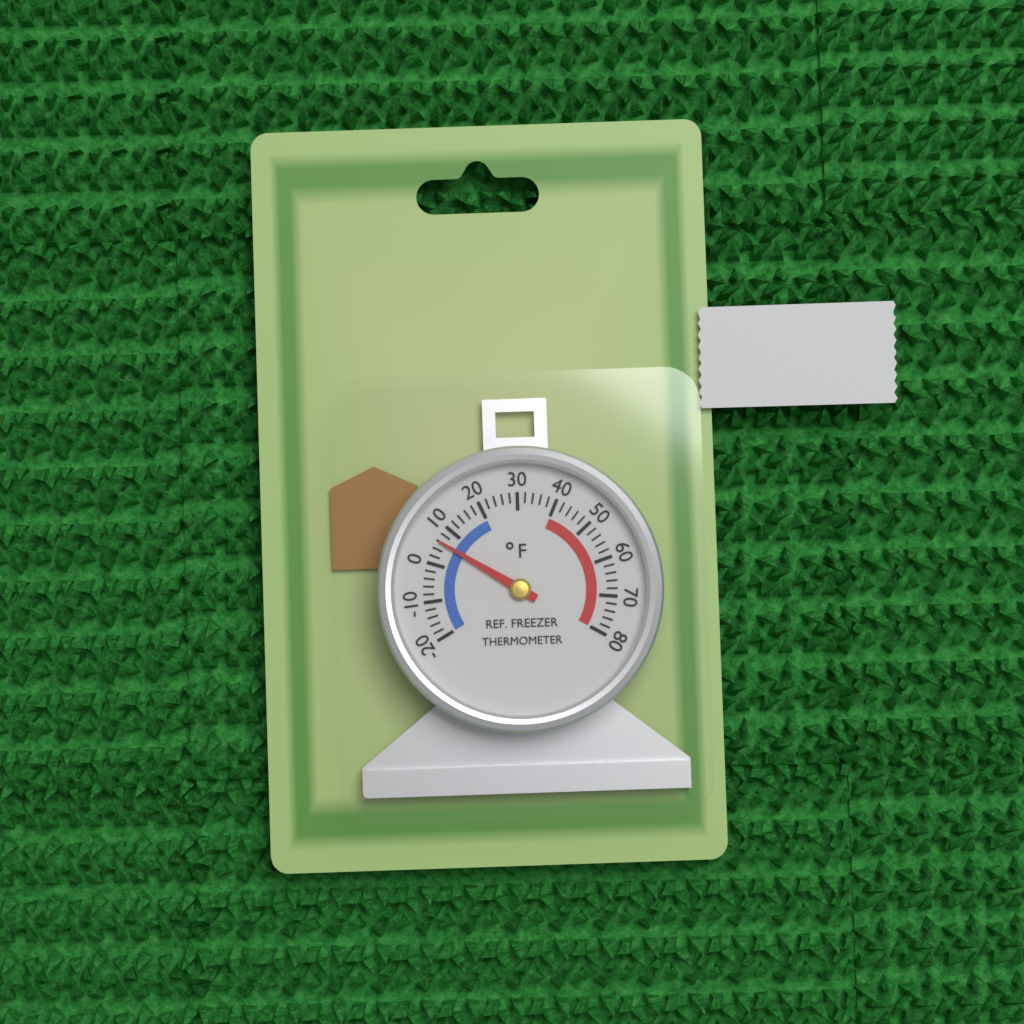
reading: 6 °F
